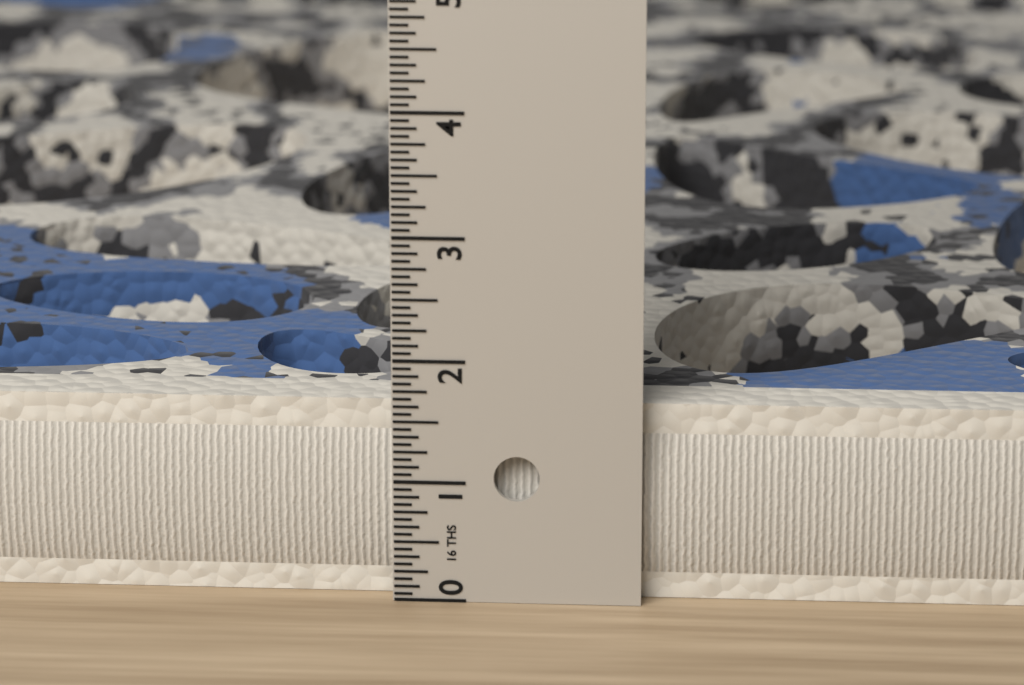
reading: 1.6250 in
